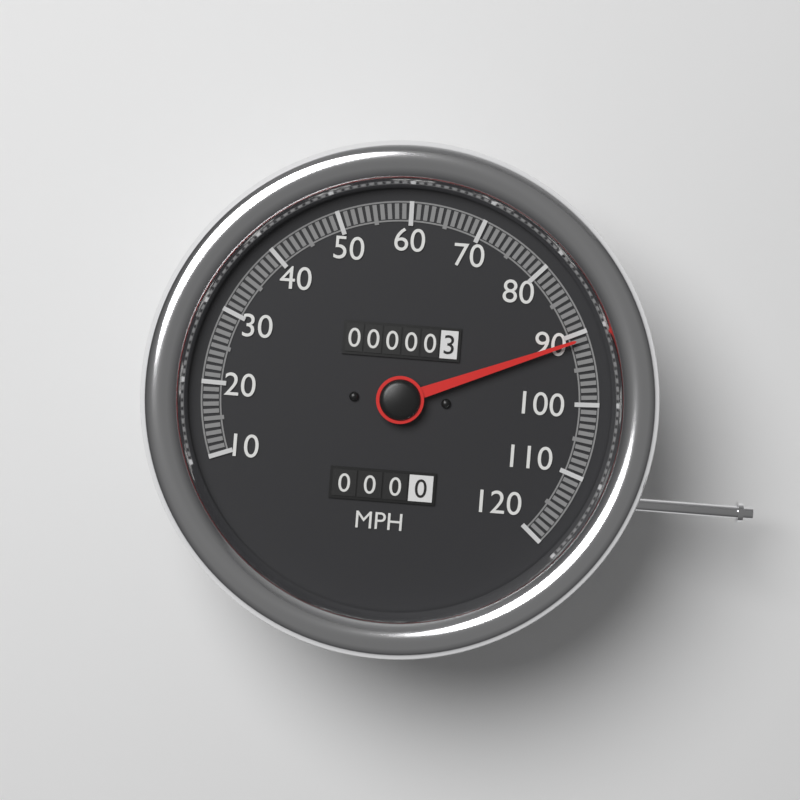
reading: 91 MPH
